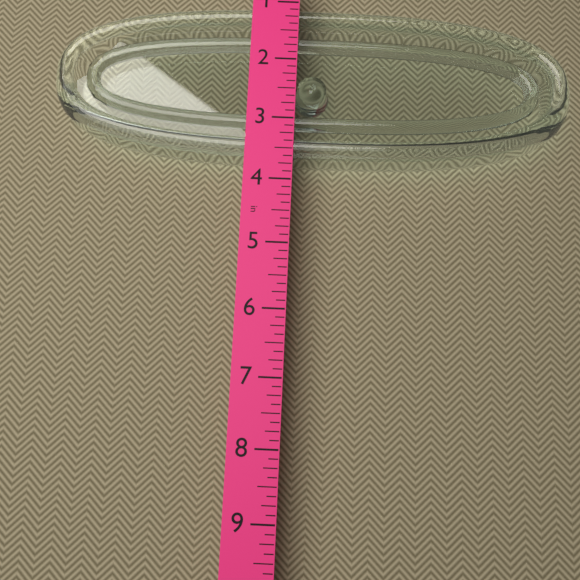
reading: 3.625 in
